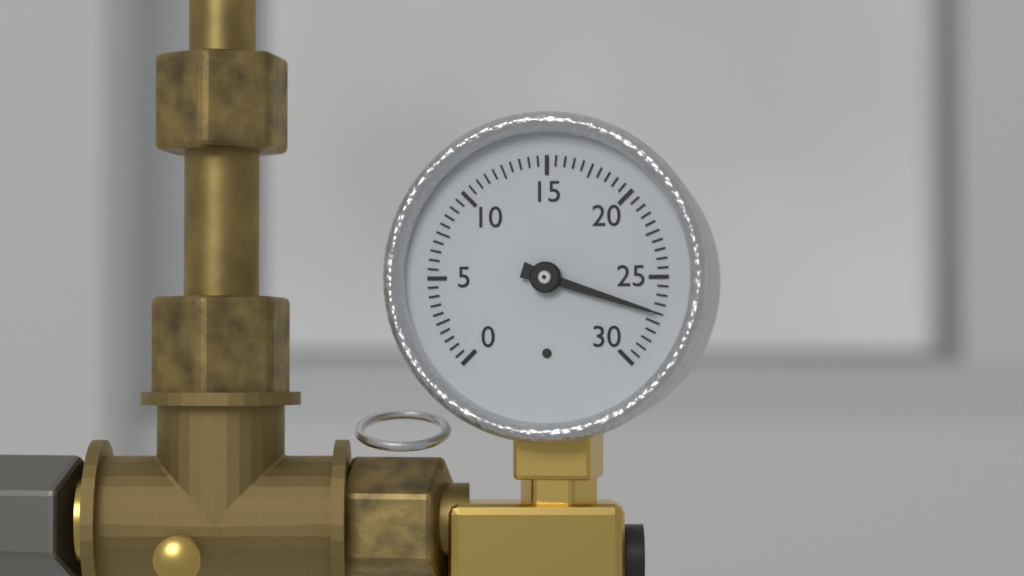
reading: 27.0 (no unit)
